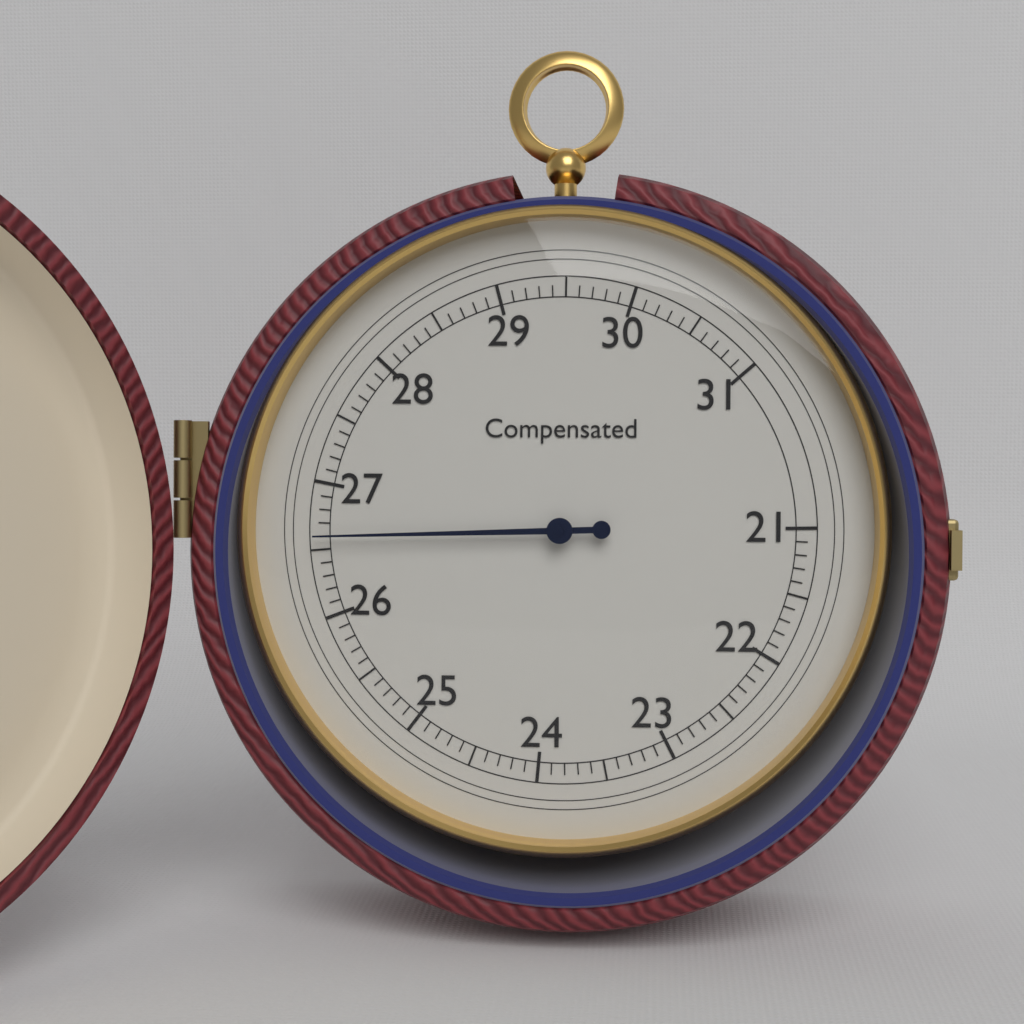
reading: 26.6 (no unit)
